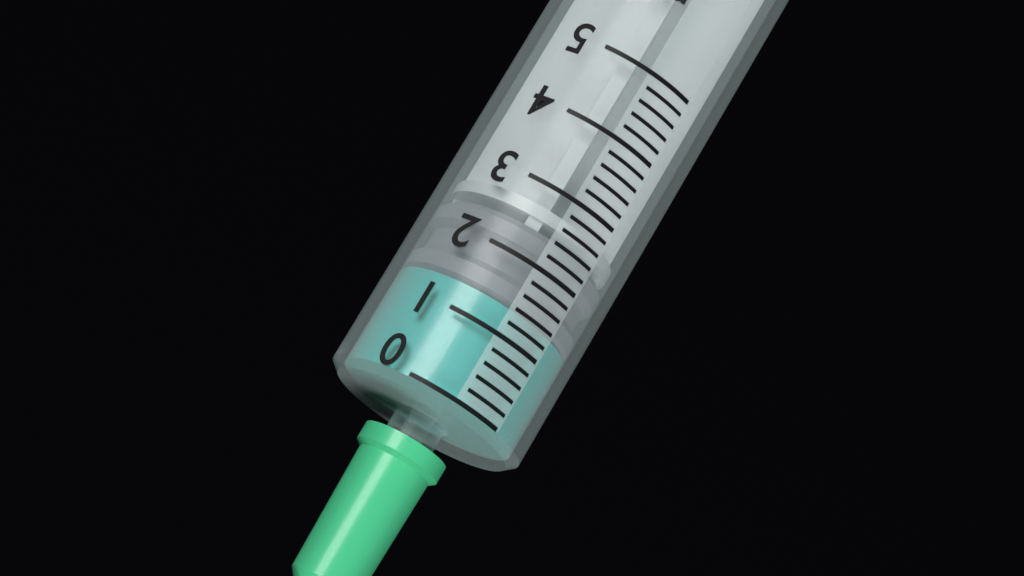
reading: 1.4 ml
